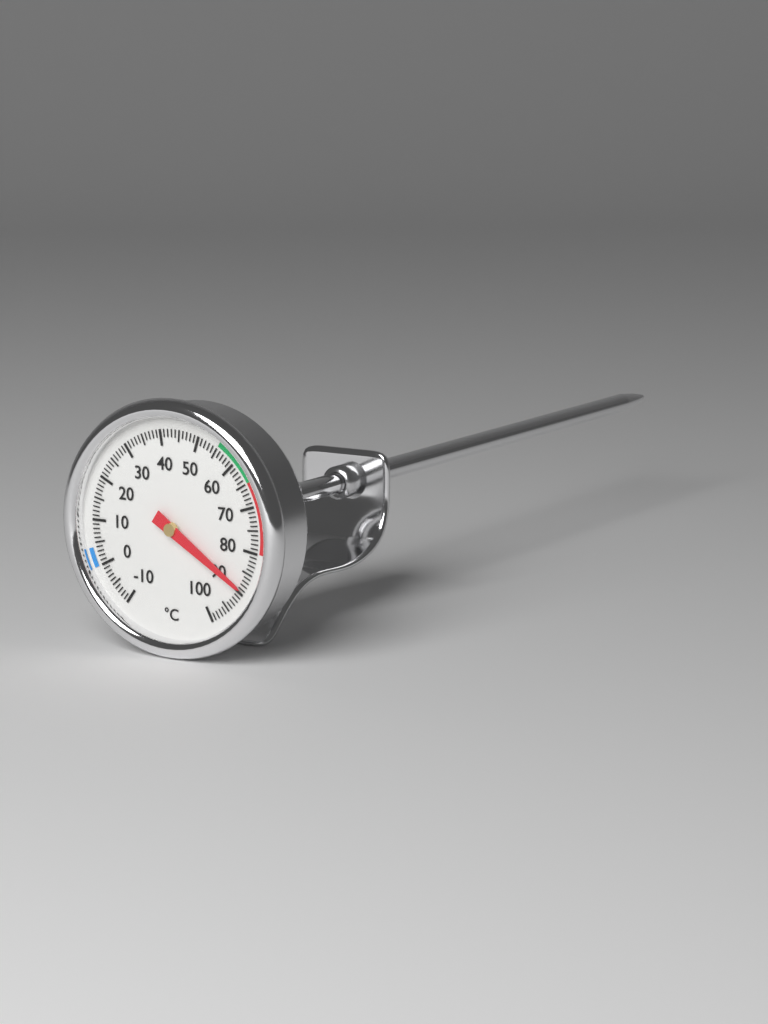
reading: 89 °C
